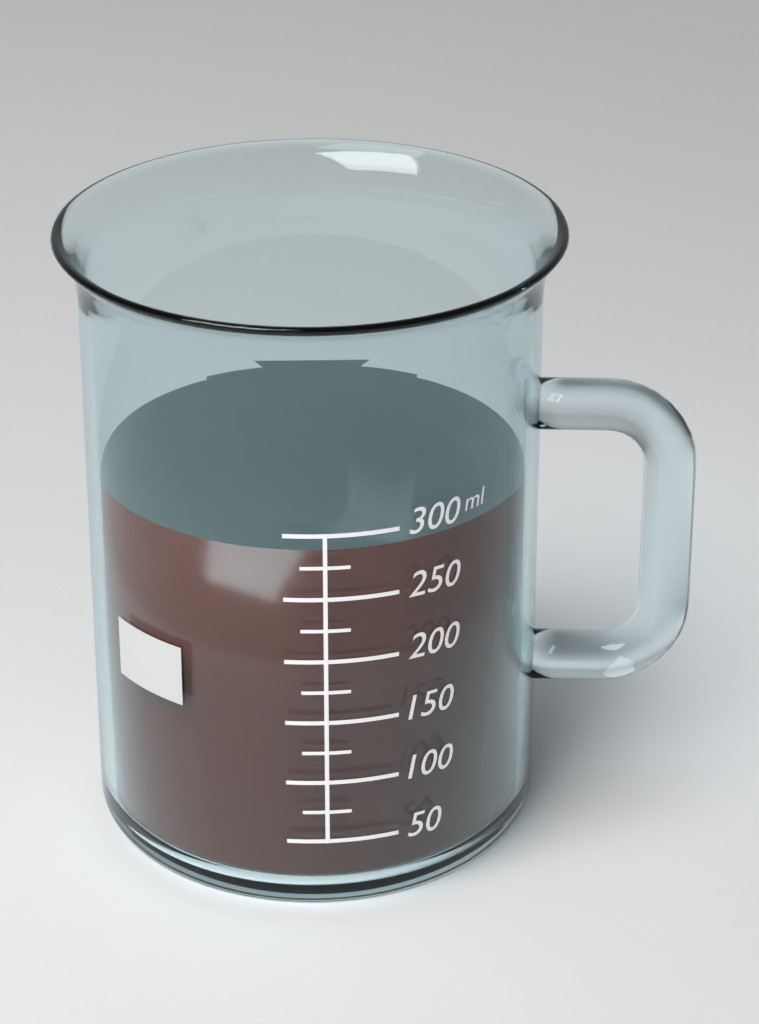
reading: 285 ml
